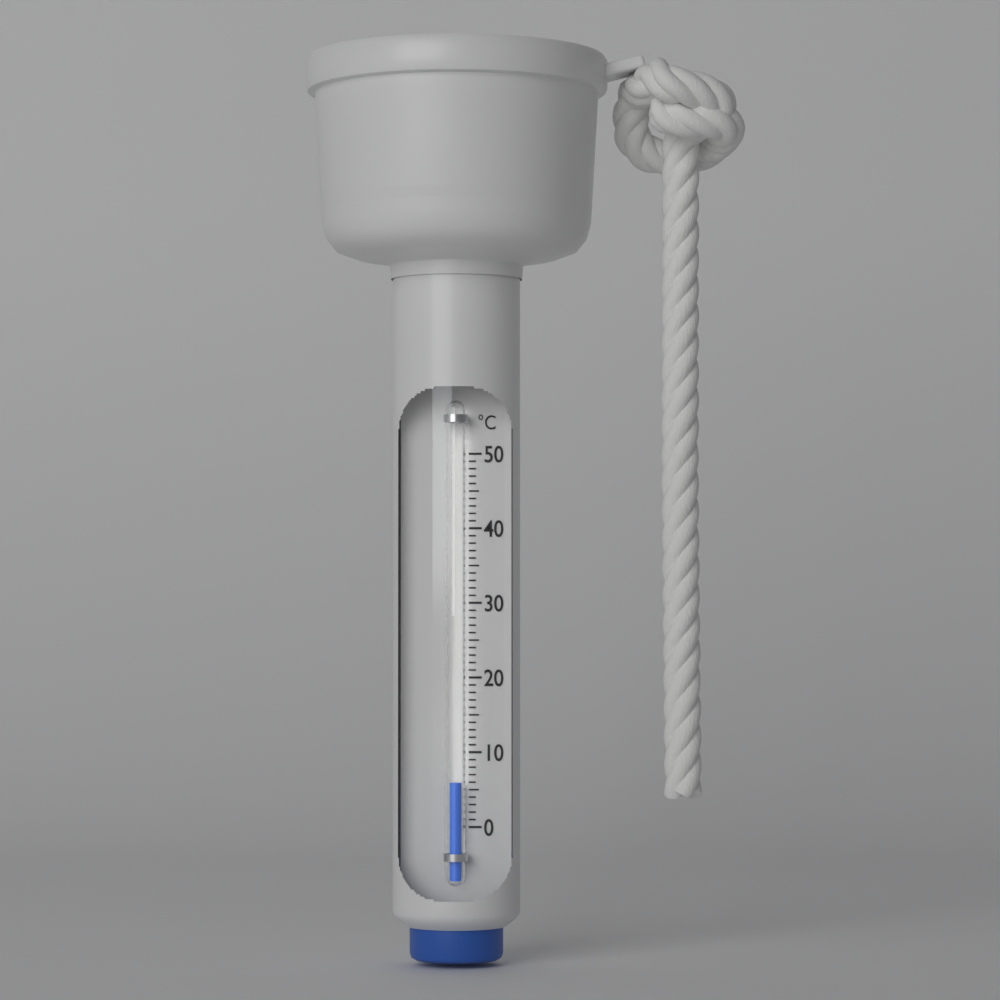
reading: 6 °C
